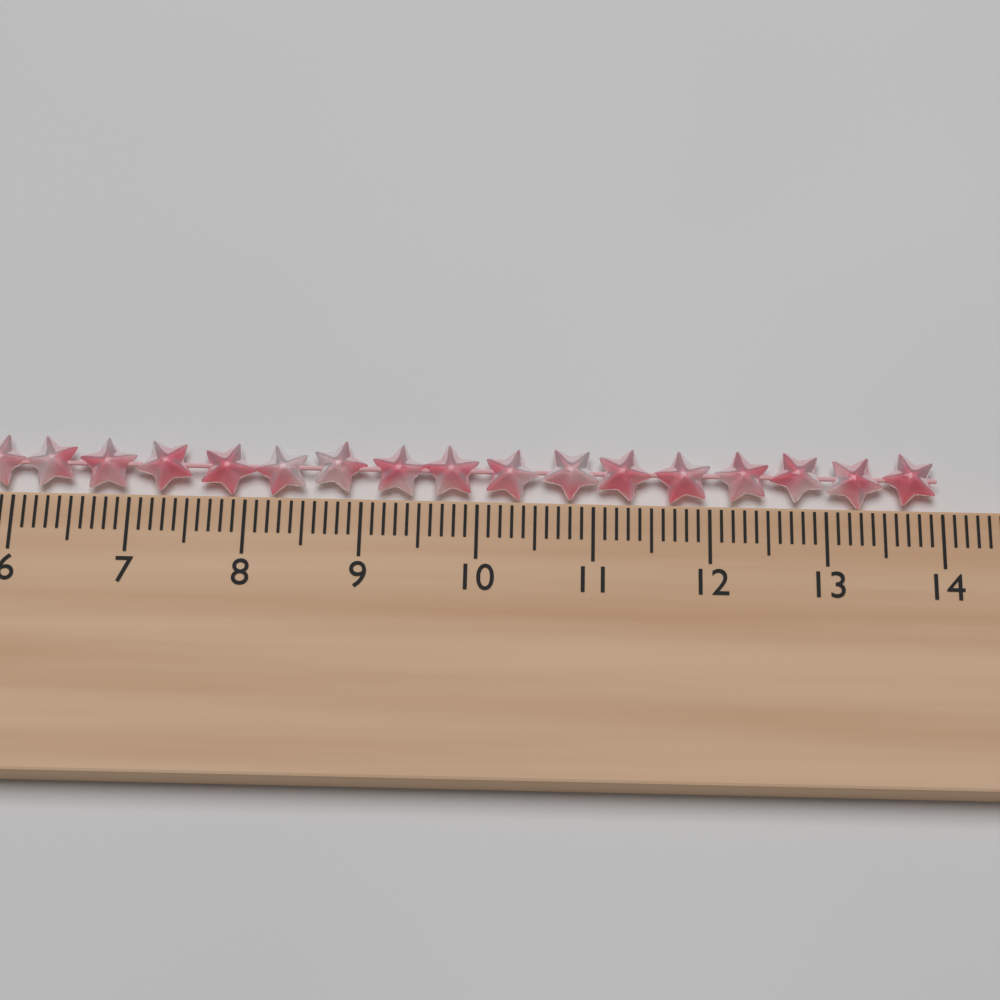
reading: 14.0 cm
